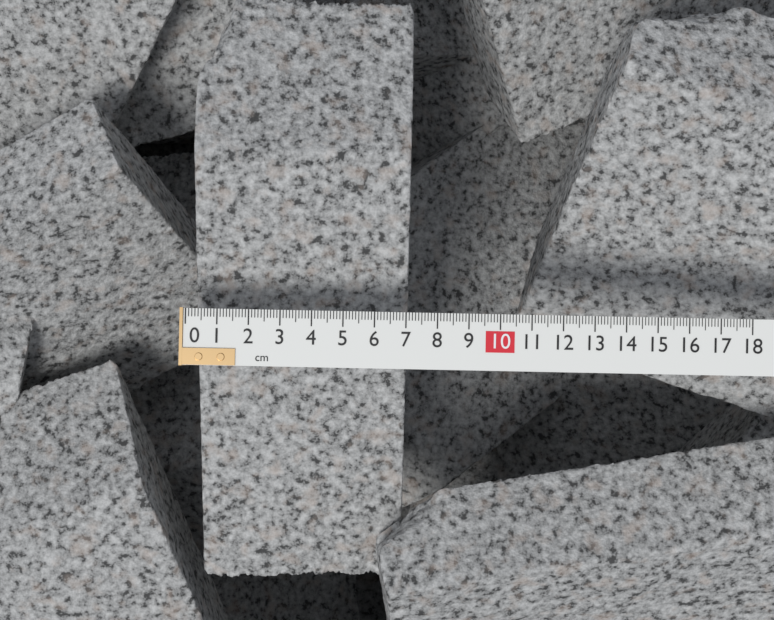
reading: 7.1 cm
